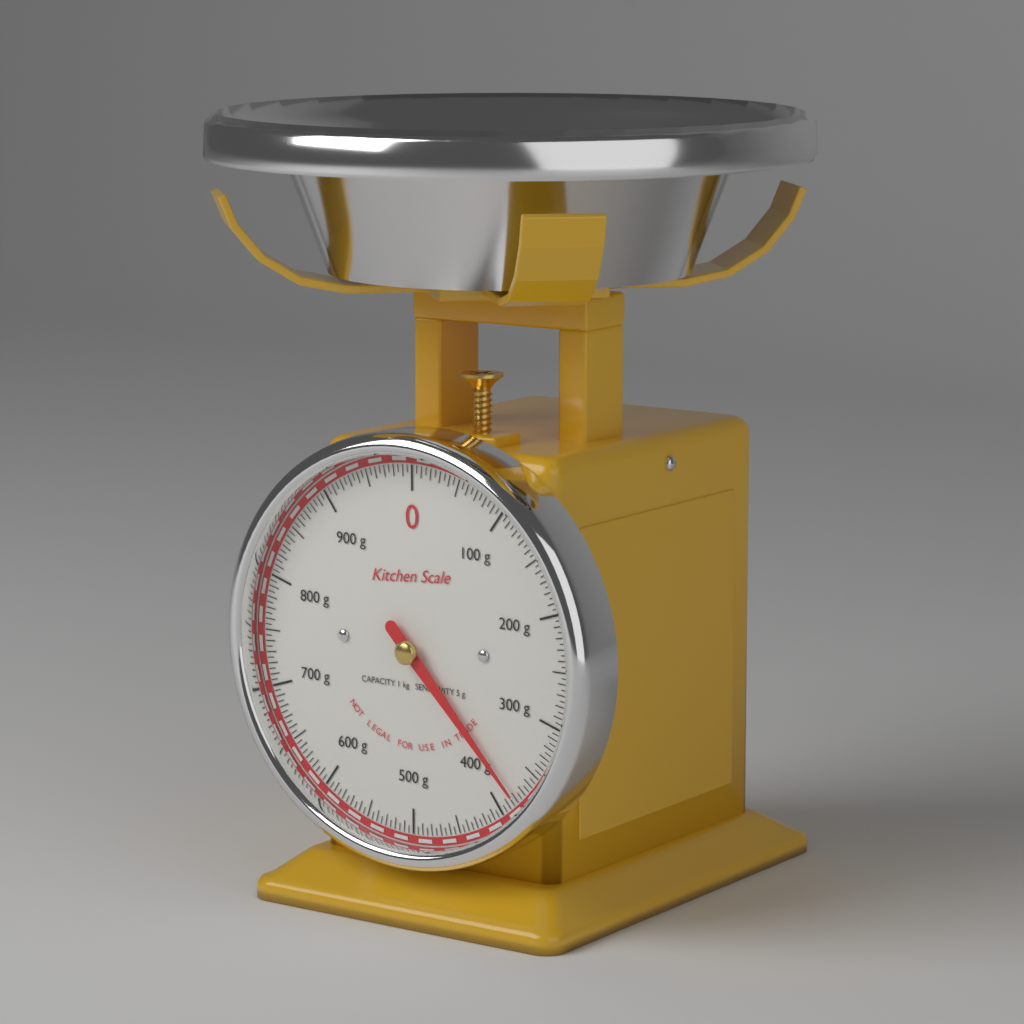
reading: 380 g
